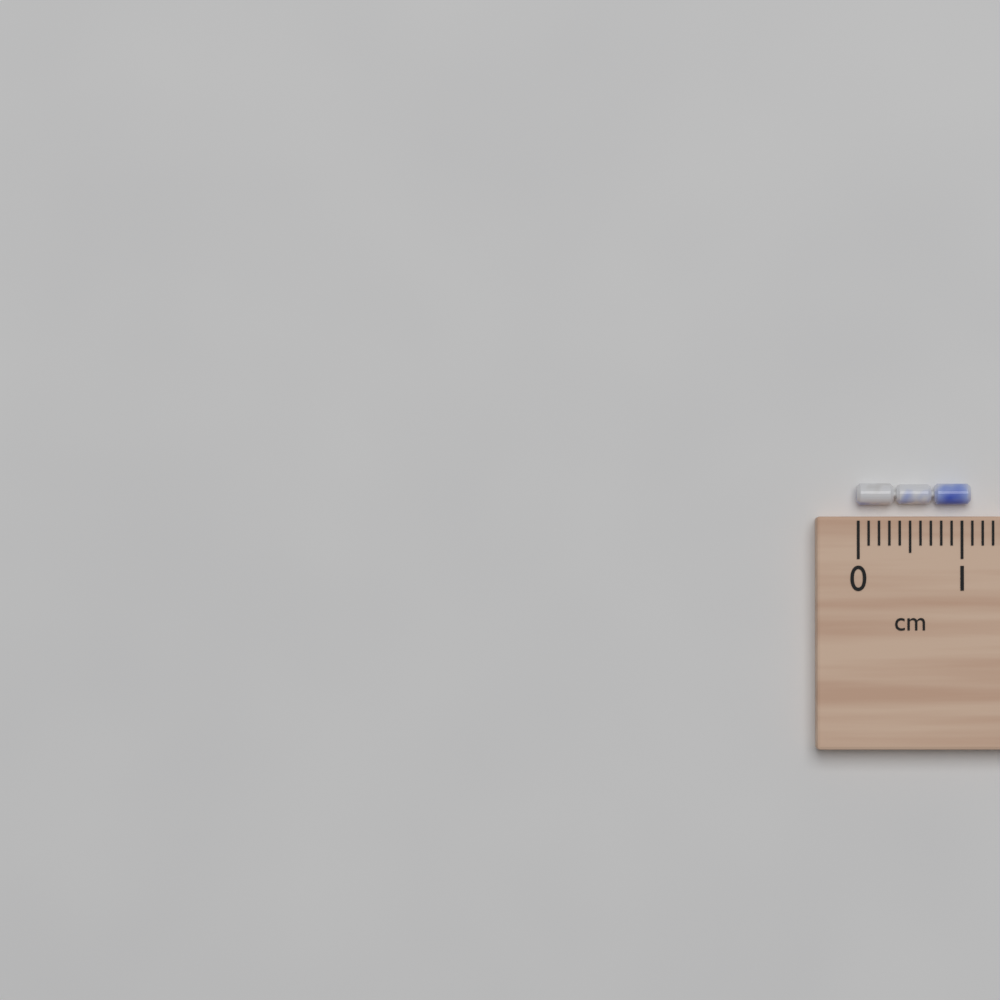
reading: 1.1 cm
